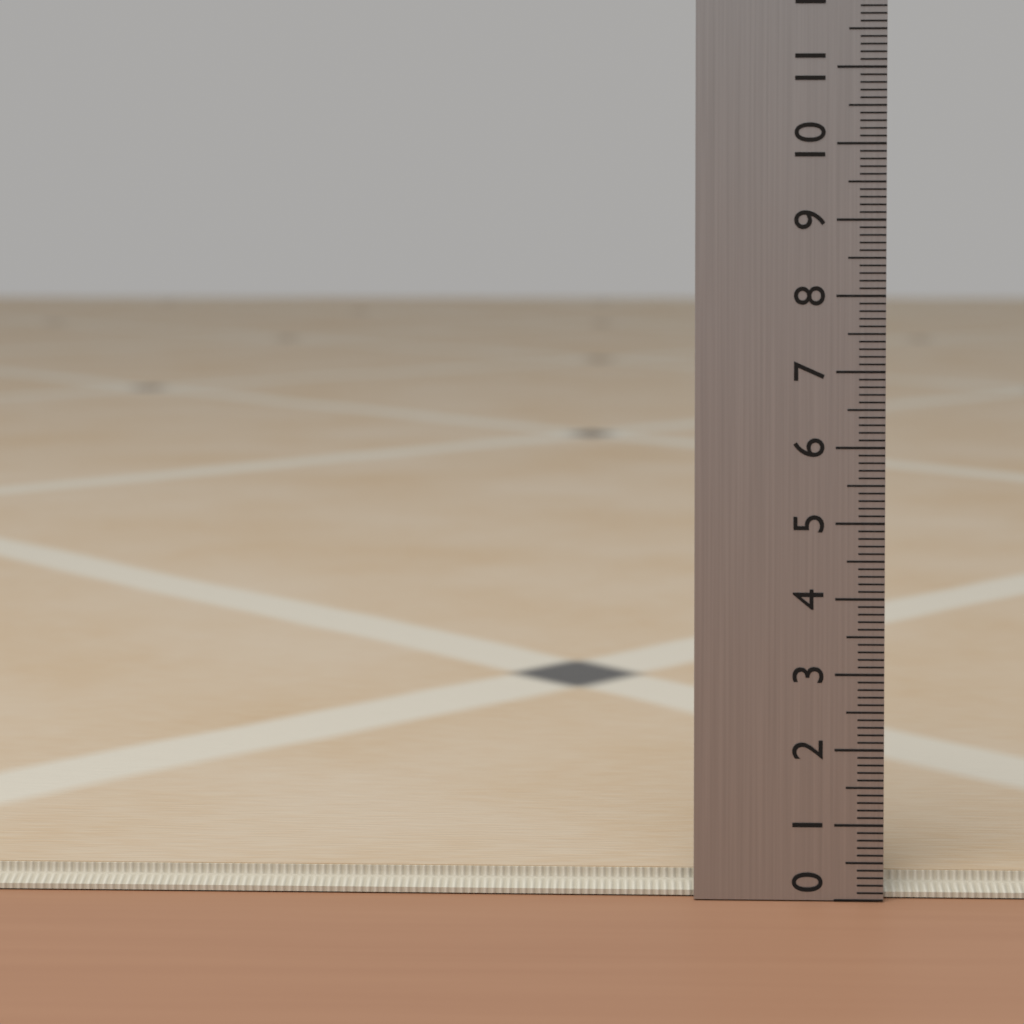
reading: 0.3 (no unit)
